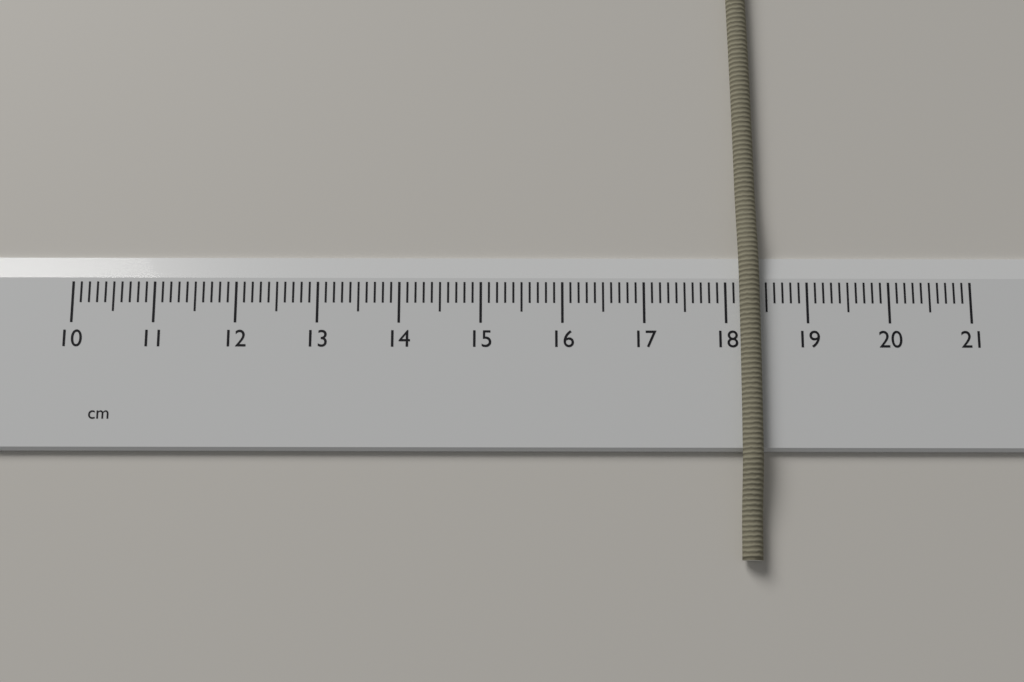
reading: 18.4 cm
